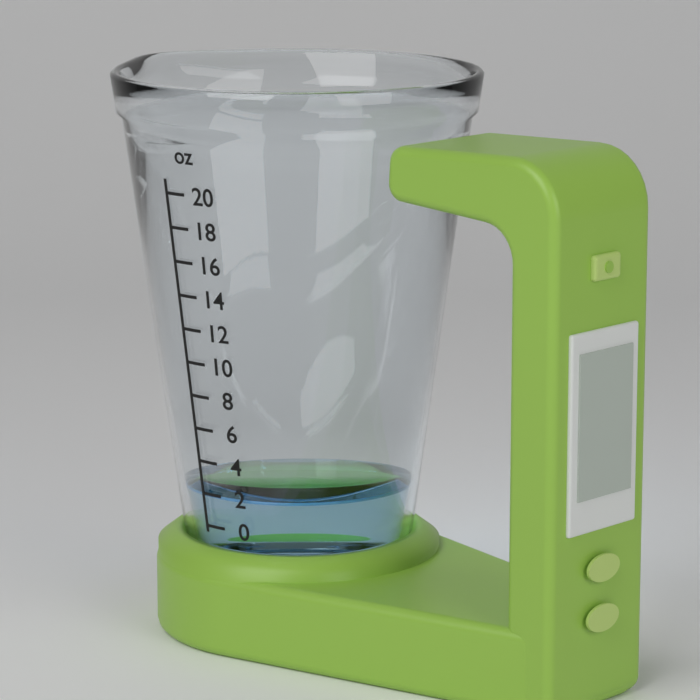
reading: 2 oz
